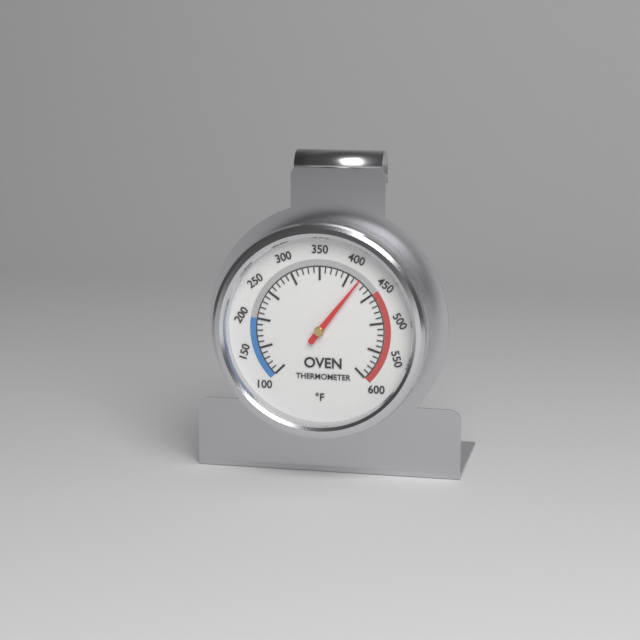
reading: 420 °F
